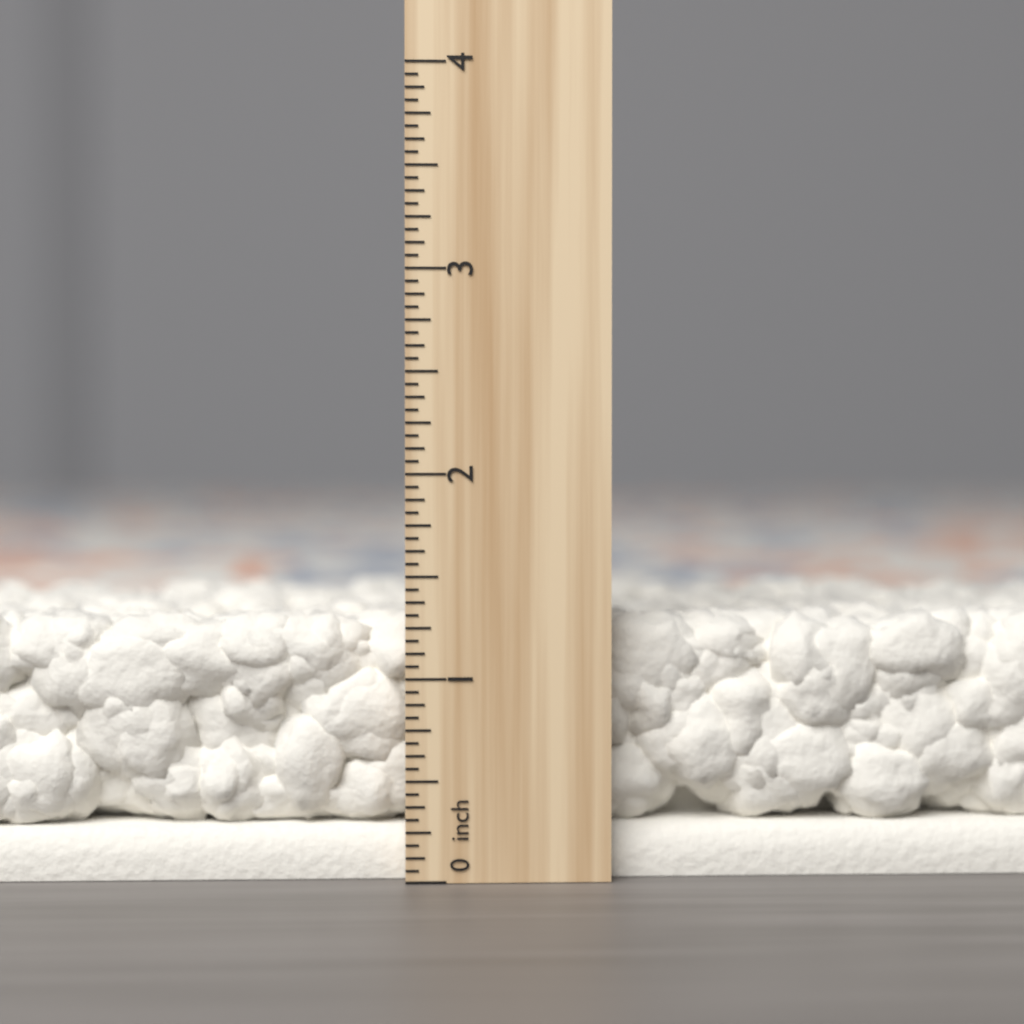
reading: 1.3125 inch
